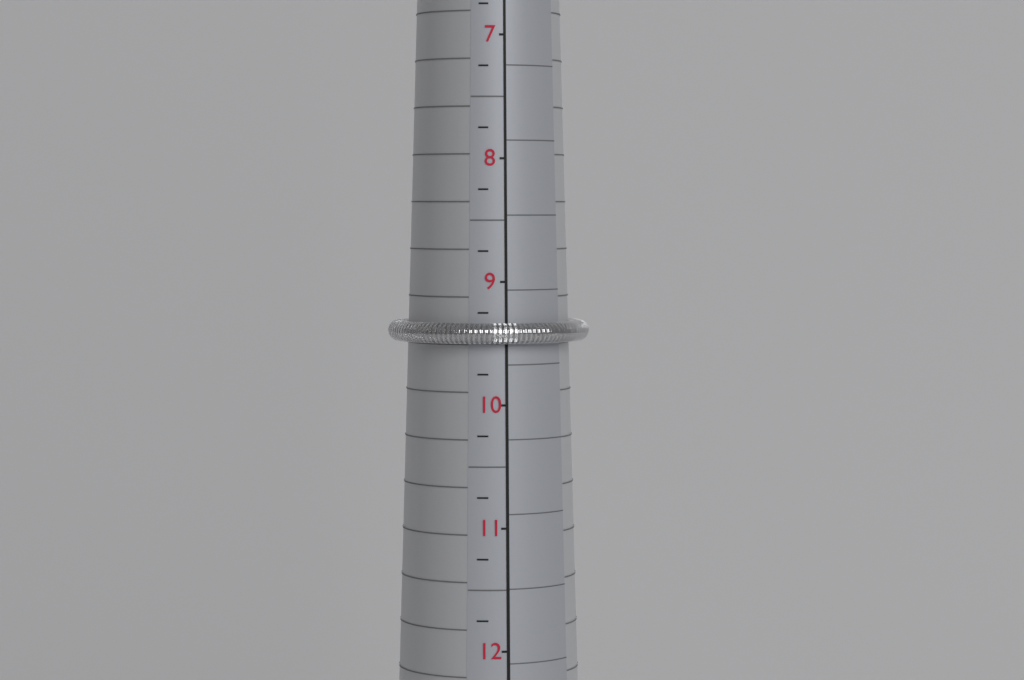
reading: 9.50 (no unit)
